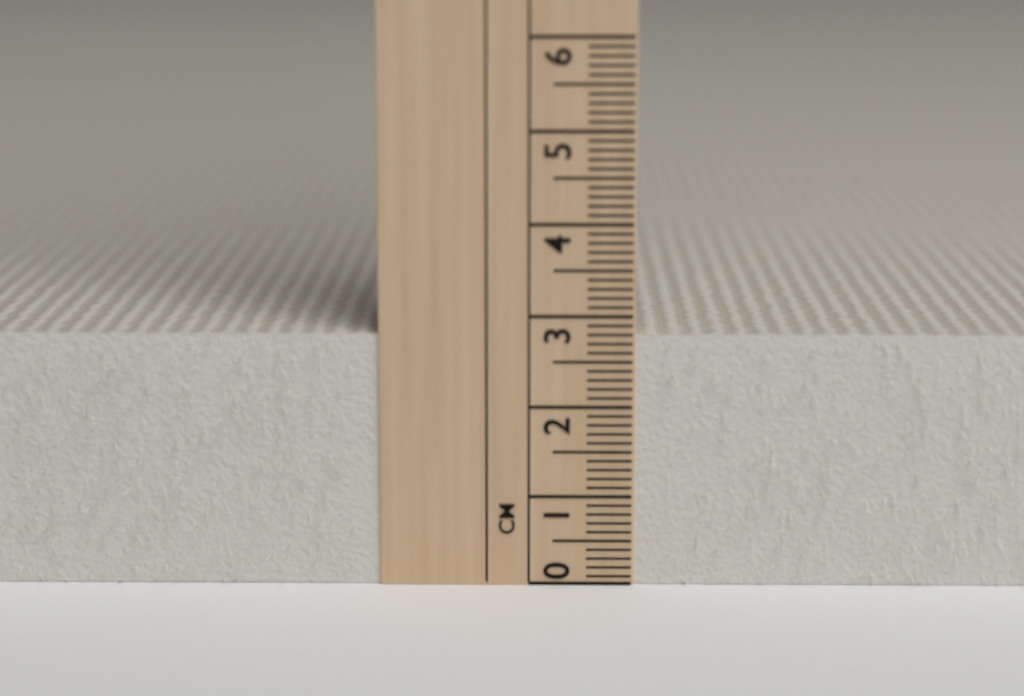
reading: 2.8 cm
